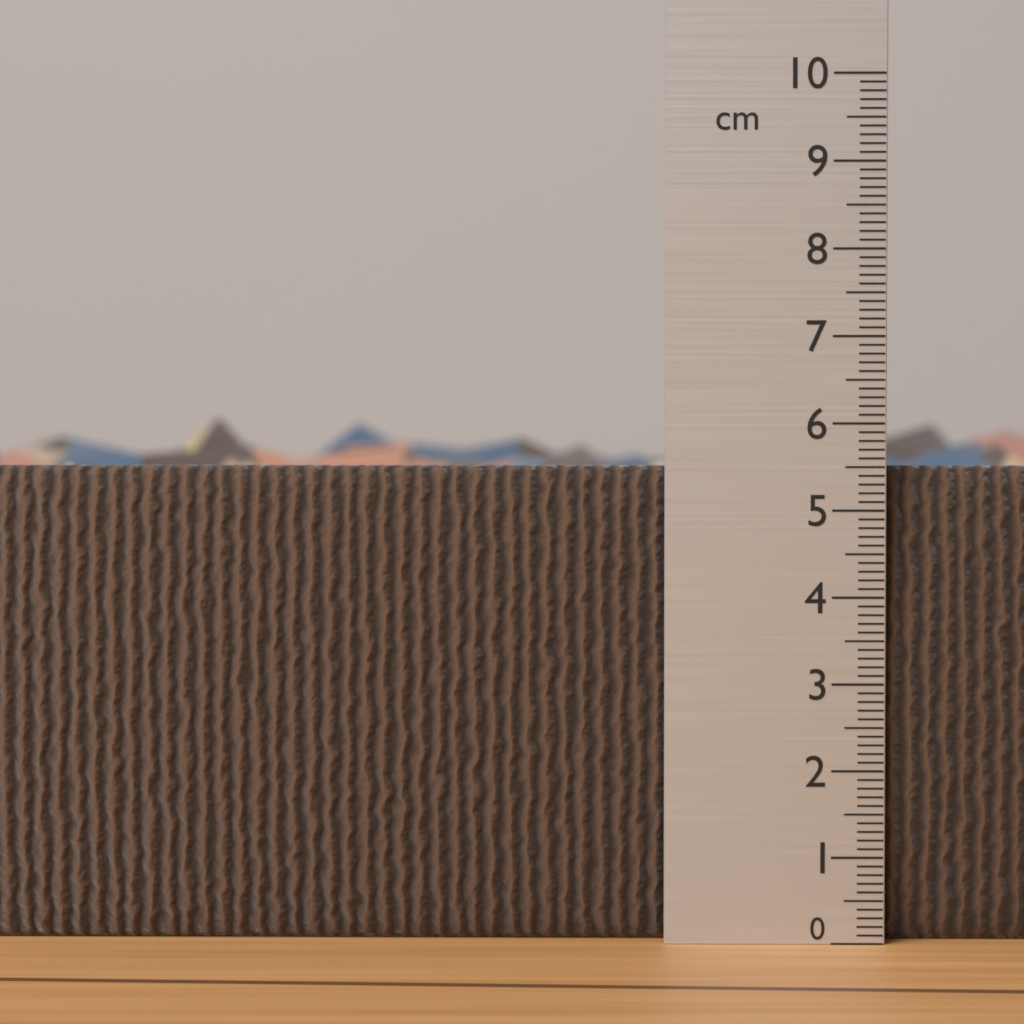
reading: 5.5 cm
